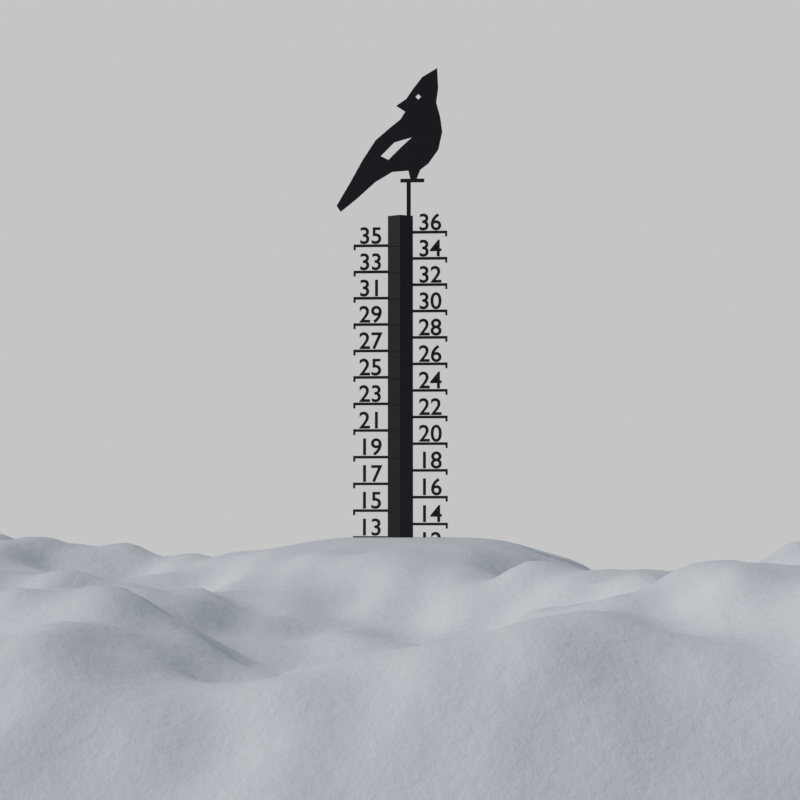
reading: 13 (no unit)
